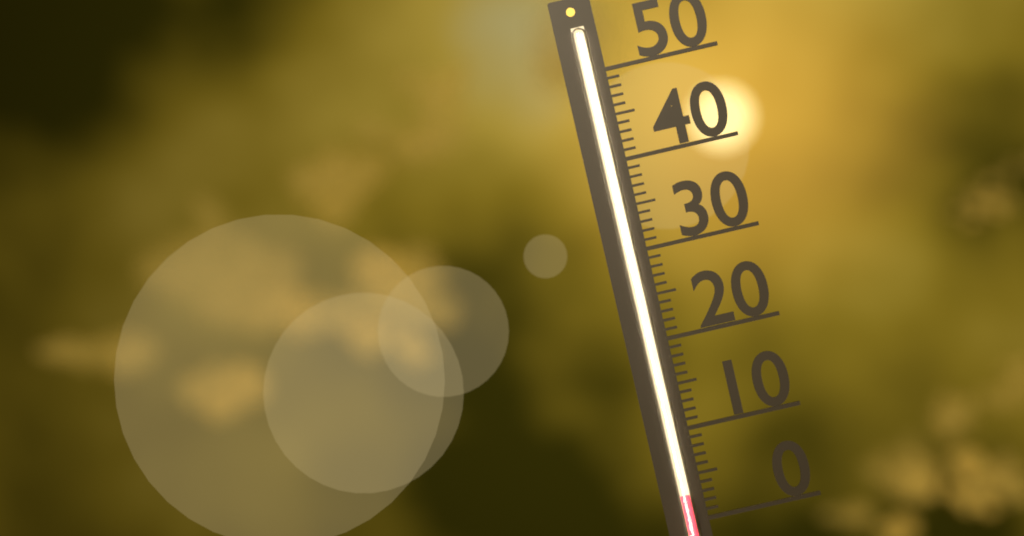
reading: 3 (no unit)
